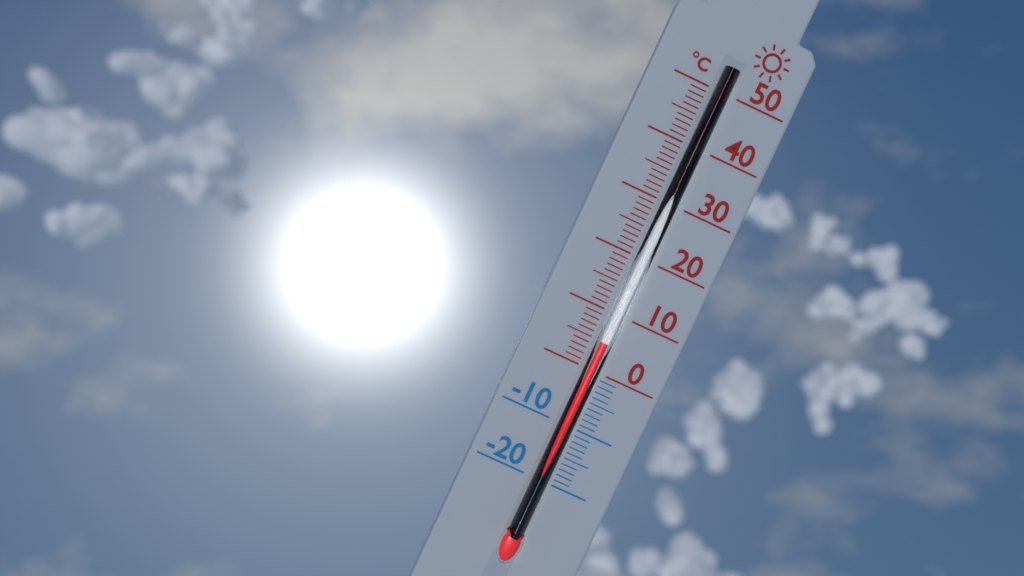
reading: 5 °C
